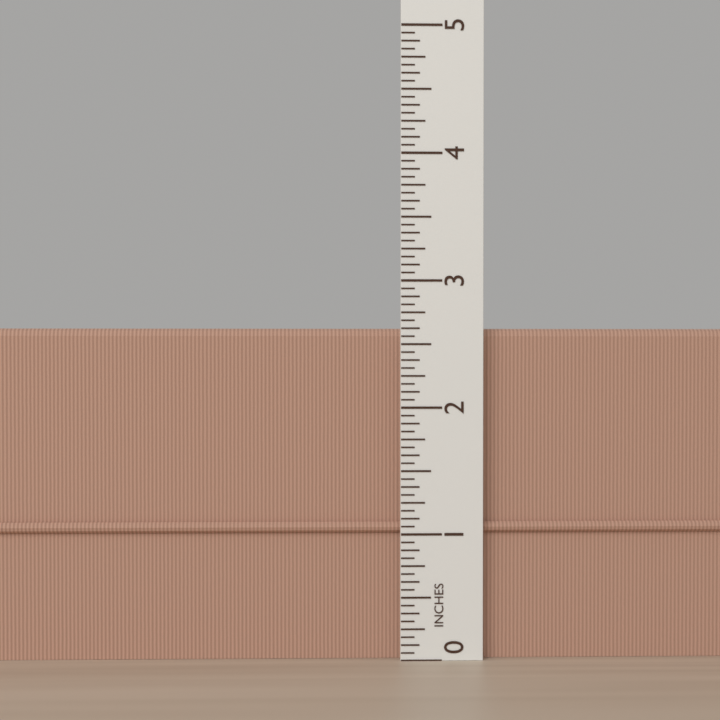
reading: 2.6250 in
